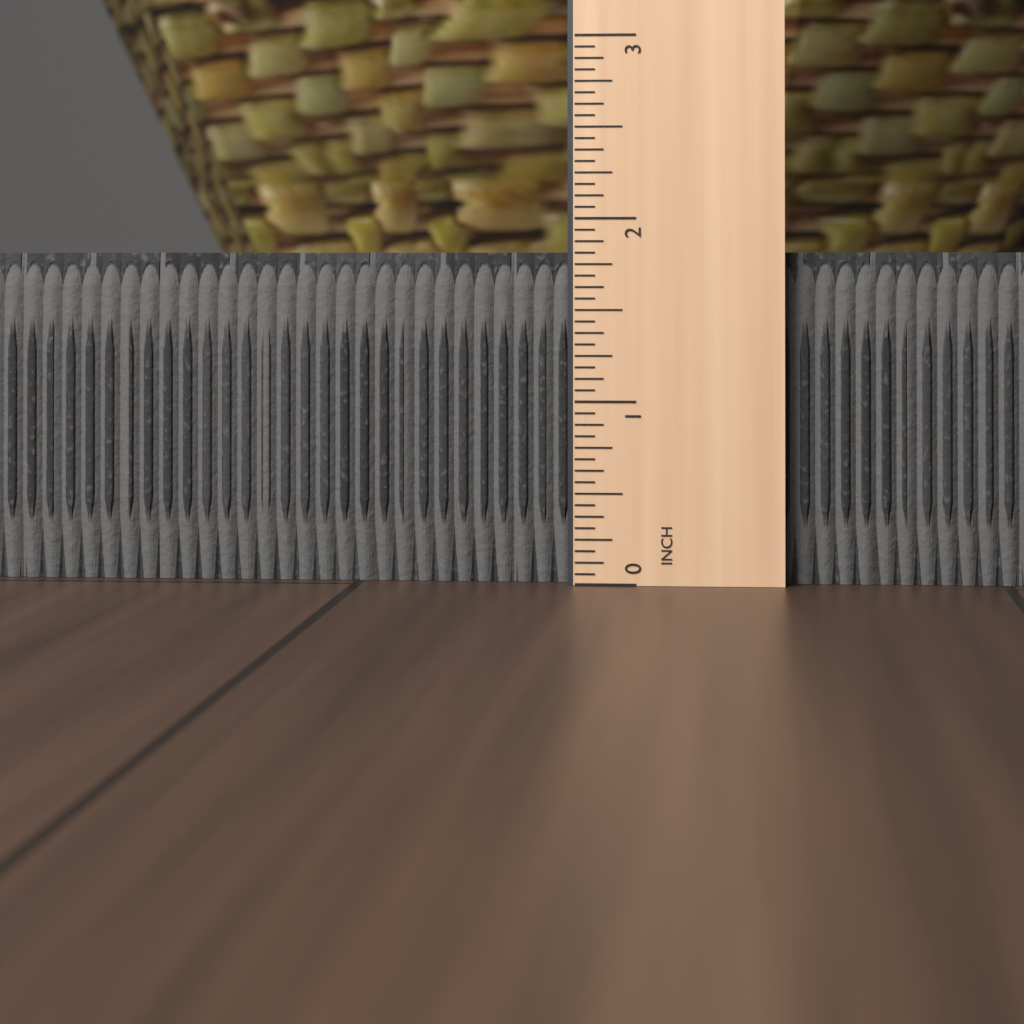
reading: 1.8125 in
